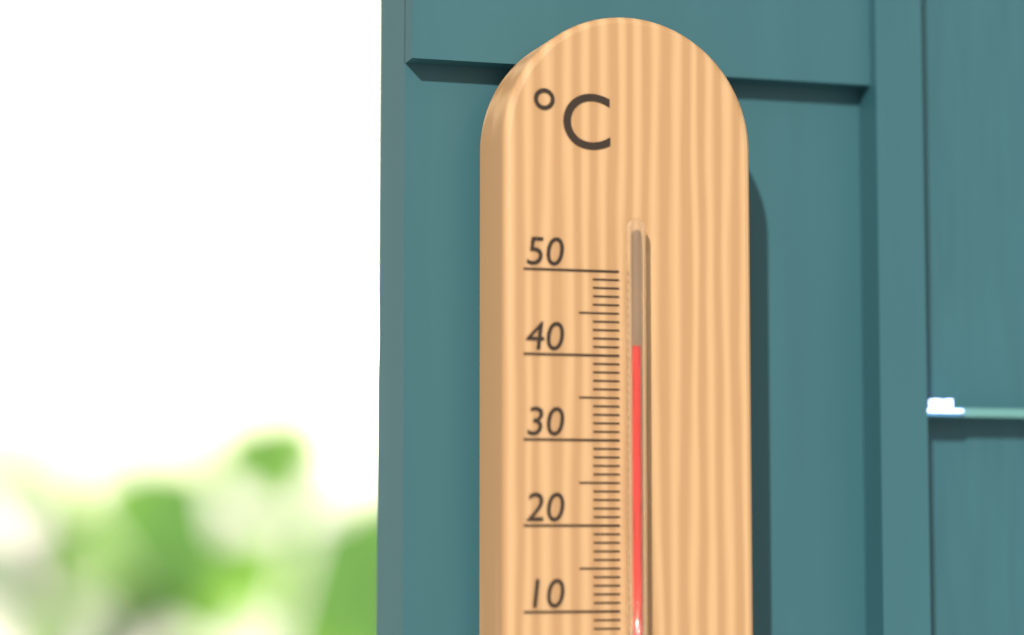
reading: 41 °C
